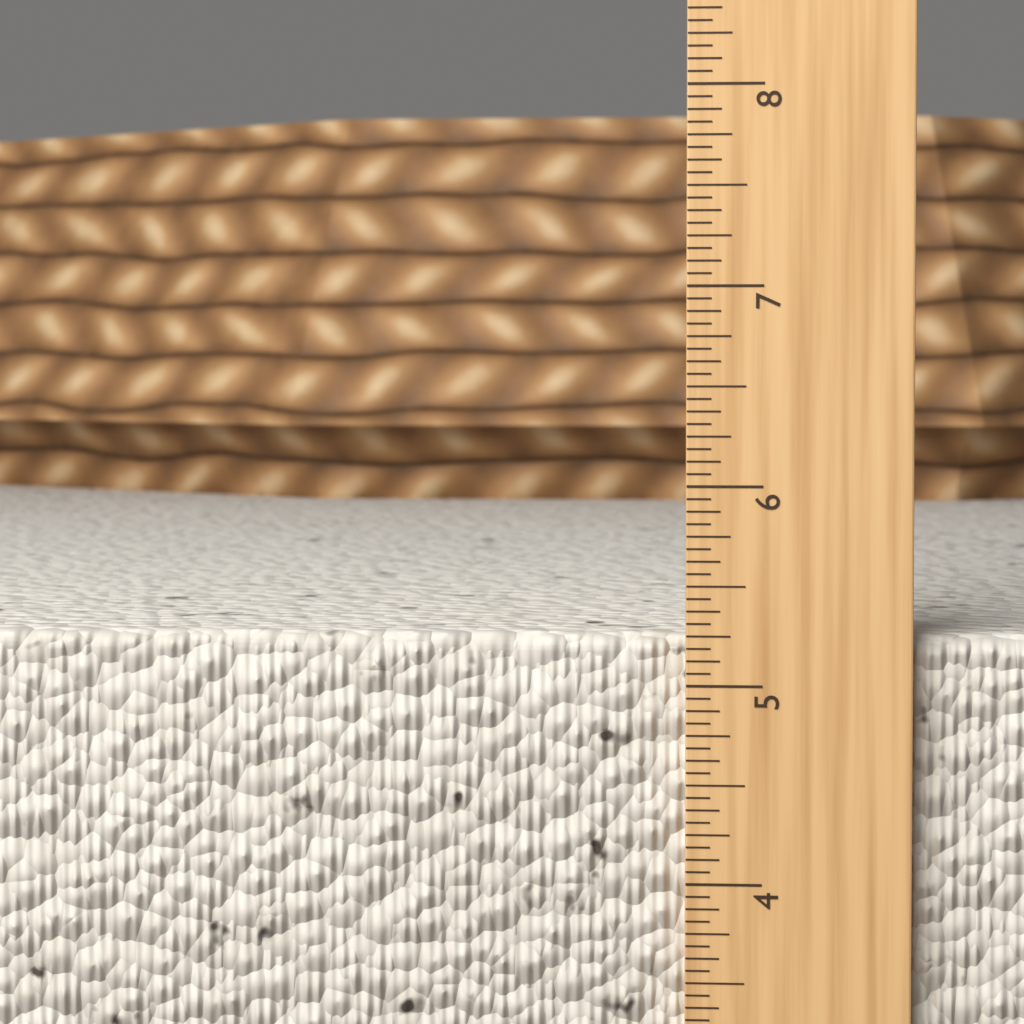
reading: 5.2500 in
